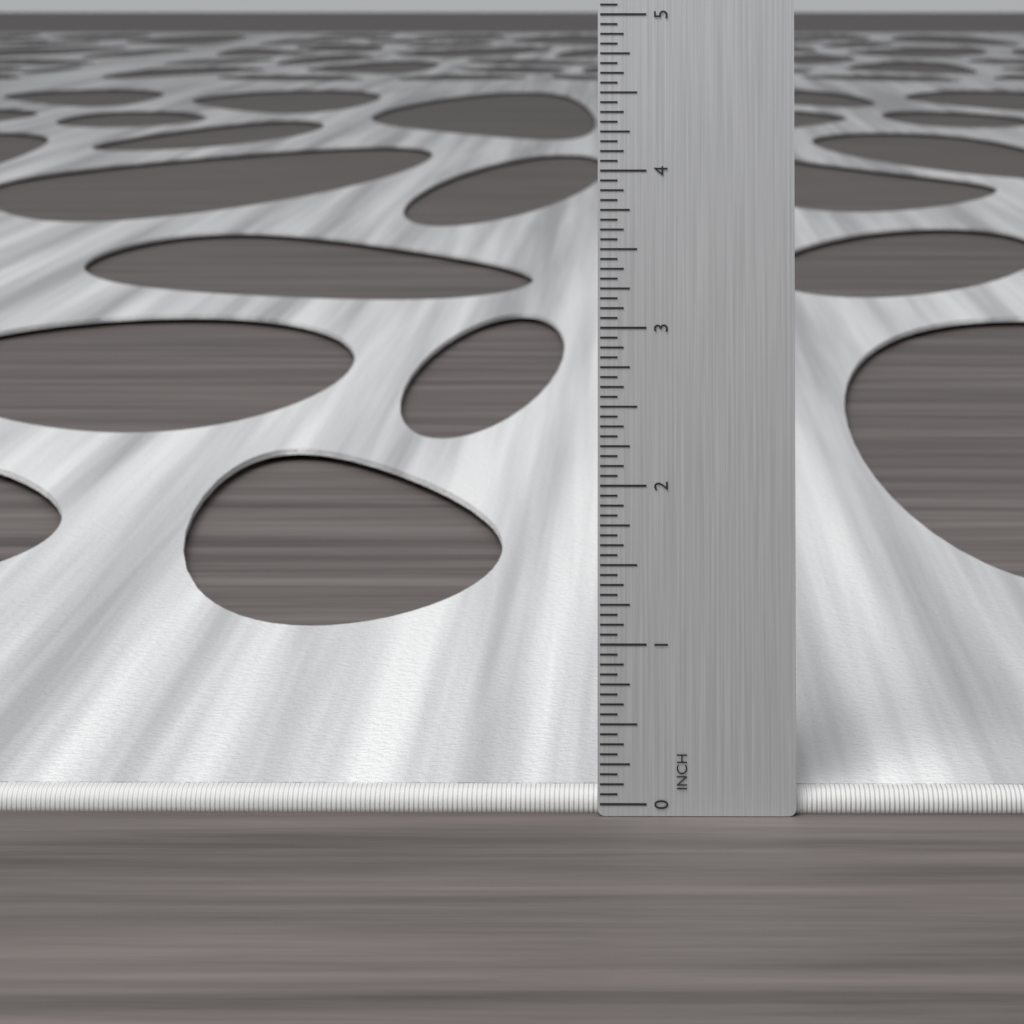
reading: 0.0625 in
